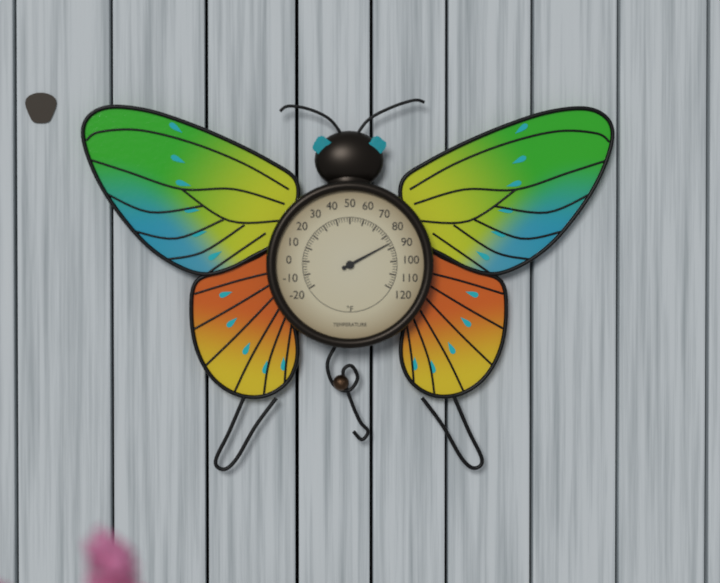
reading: 86 °F
